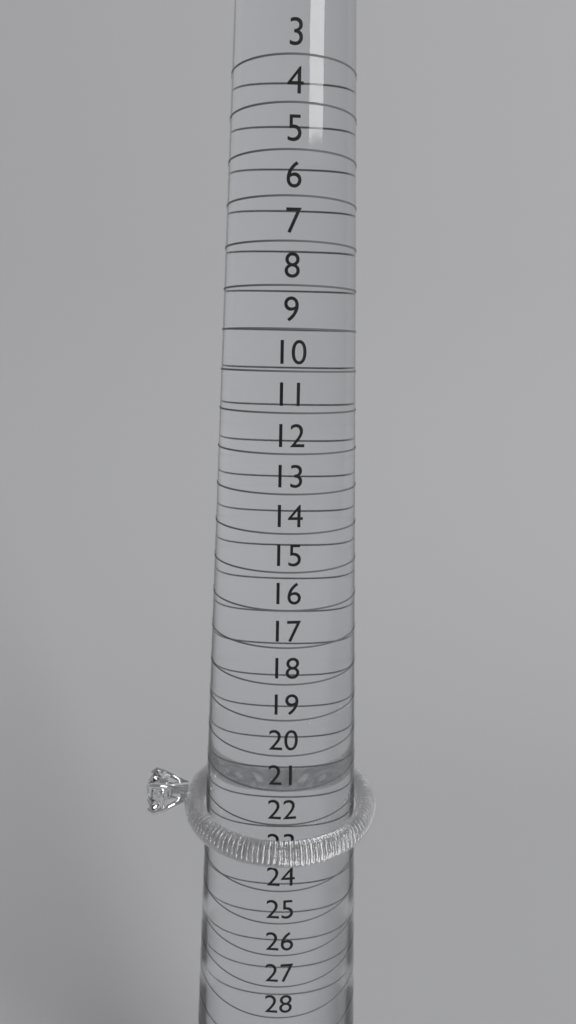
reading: 23 (no unit)
